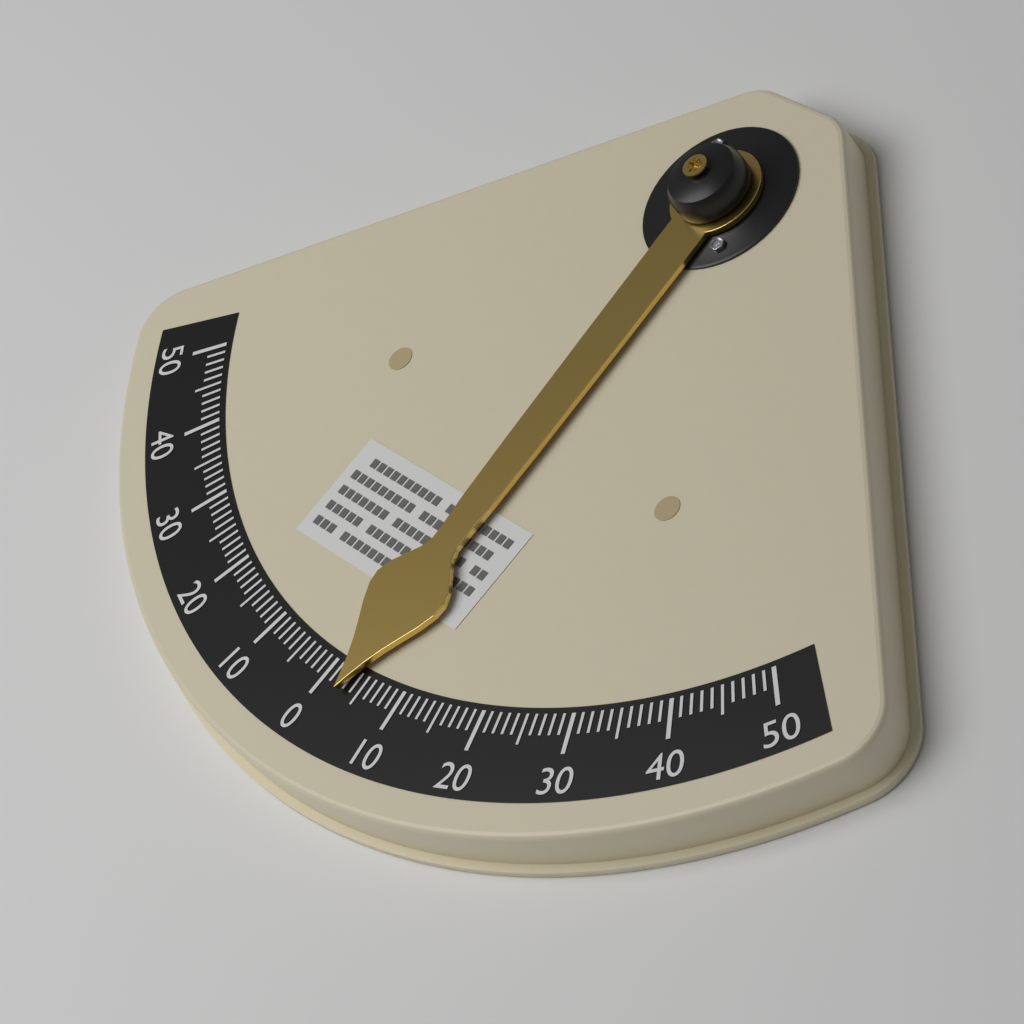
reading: 3 °
